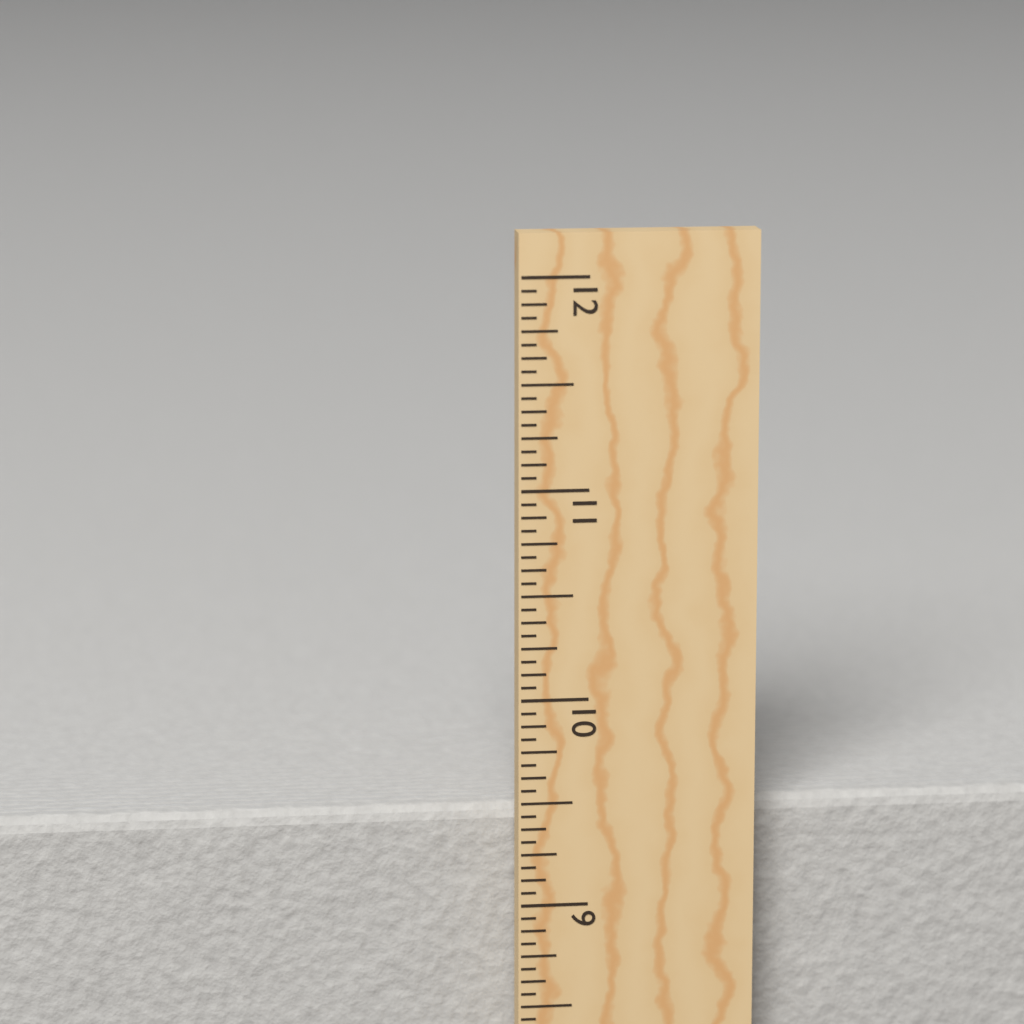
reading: 9.4375 in
